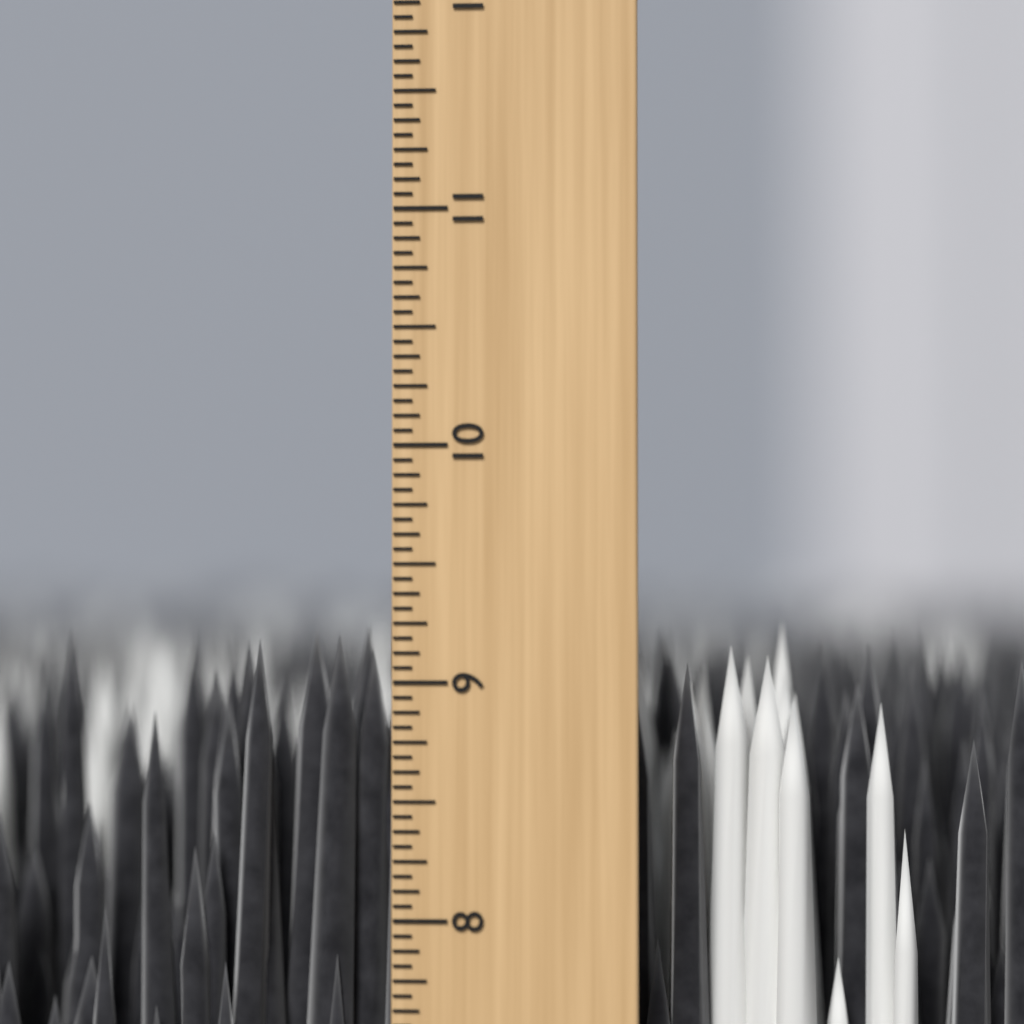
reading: 9.2500 inch
